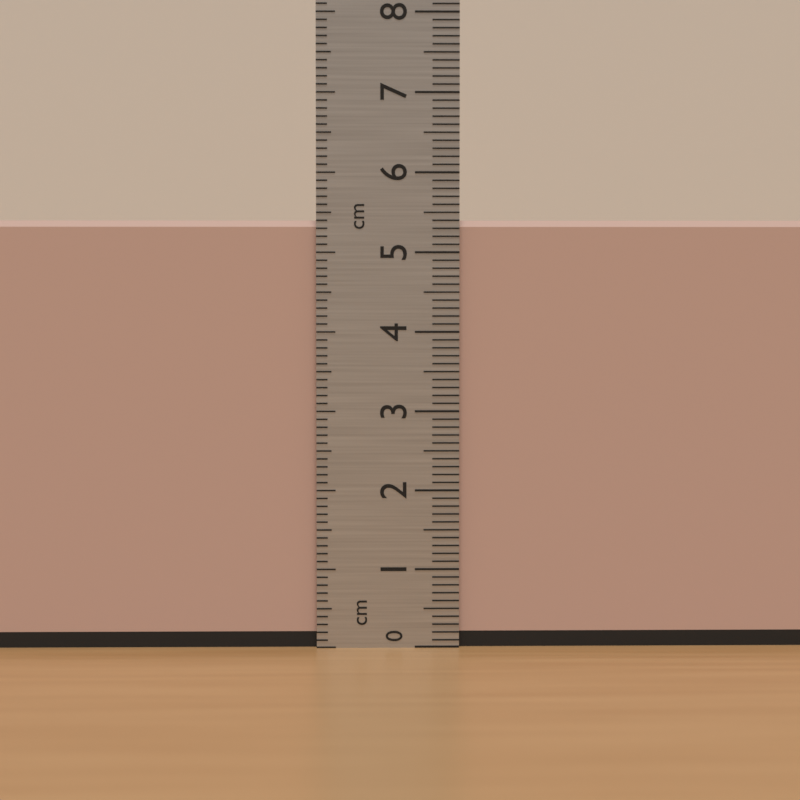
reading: 5.4 cm
